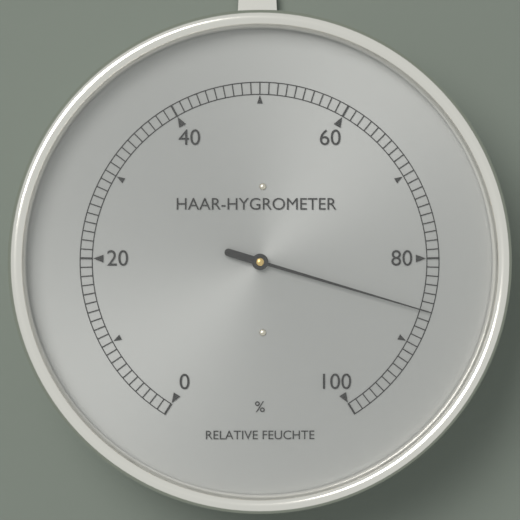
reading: 86 %
